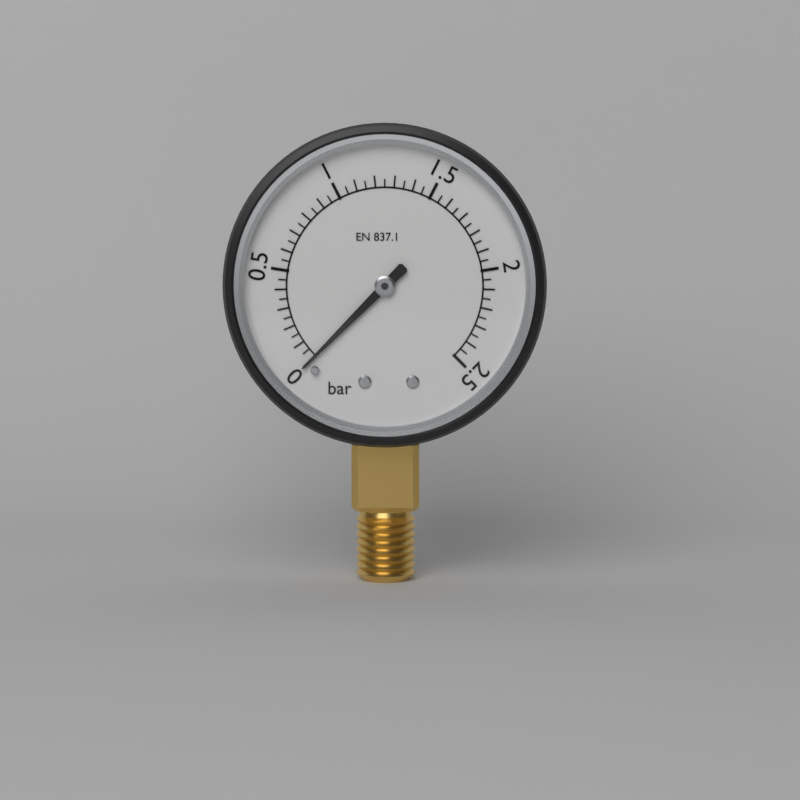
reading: 0.00 bar
